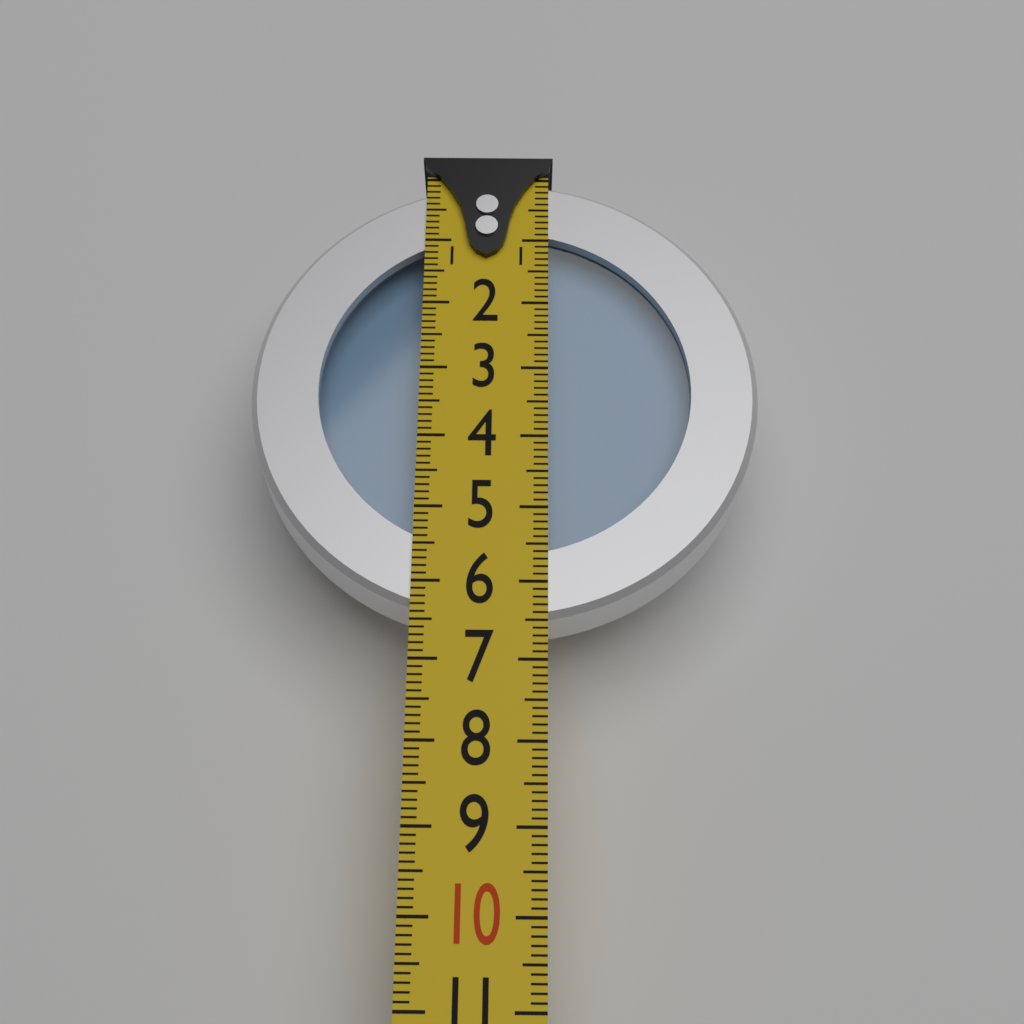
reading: 6.5 (no unit)
